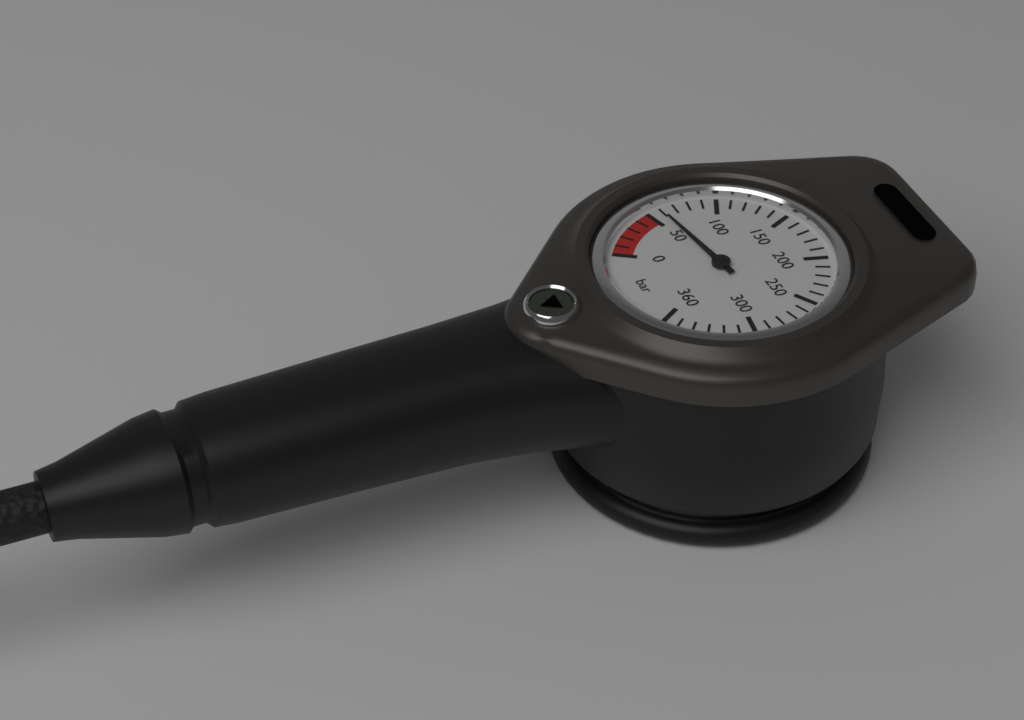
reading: 60 bar
